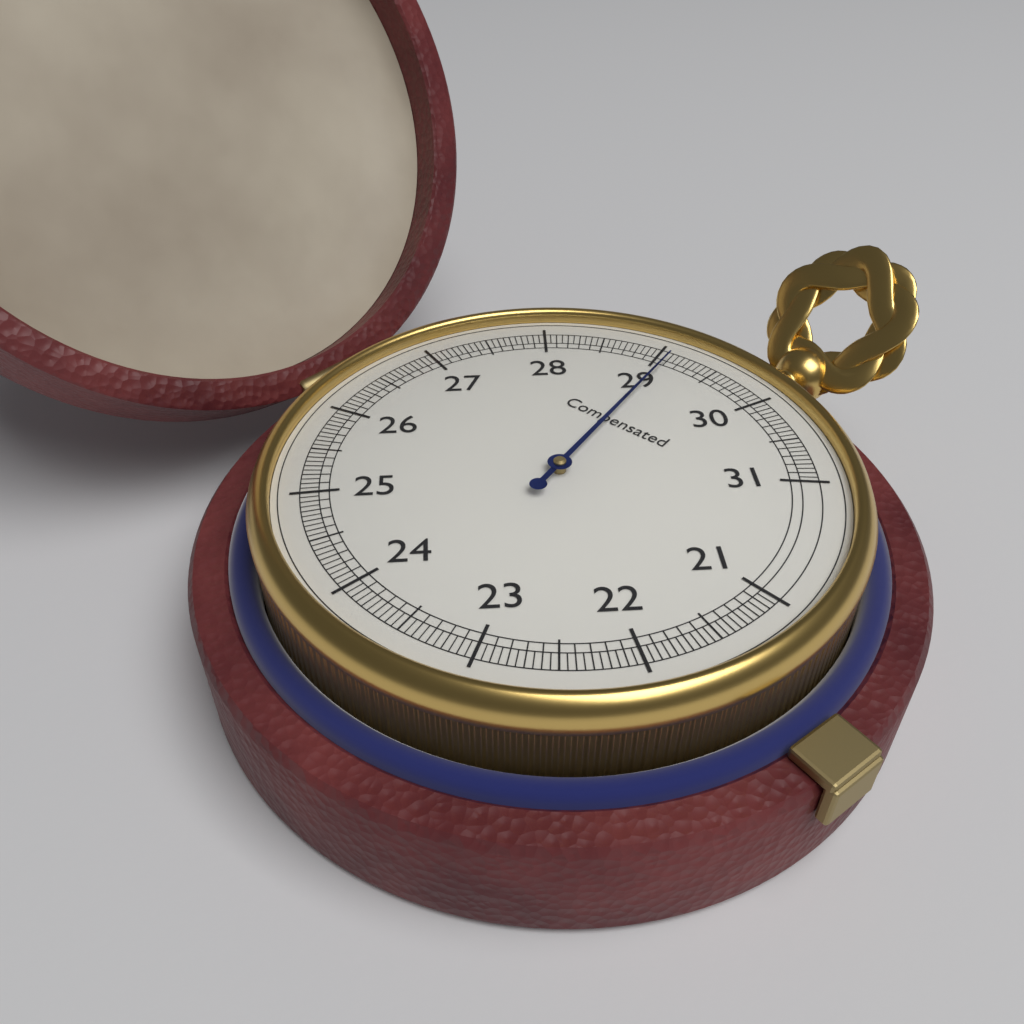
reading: 29.10 (no unit)
